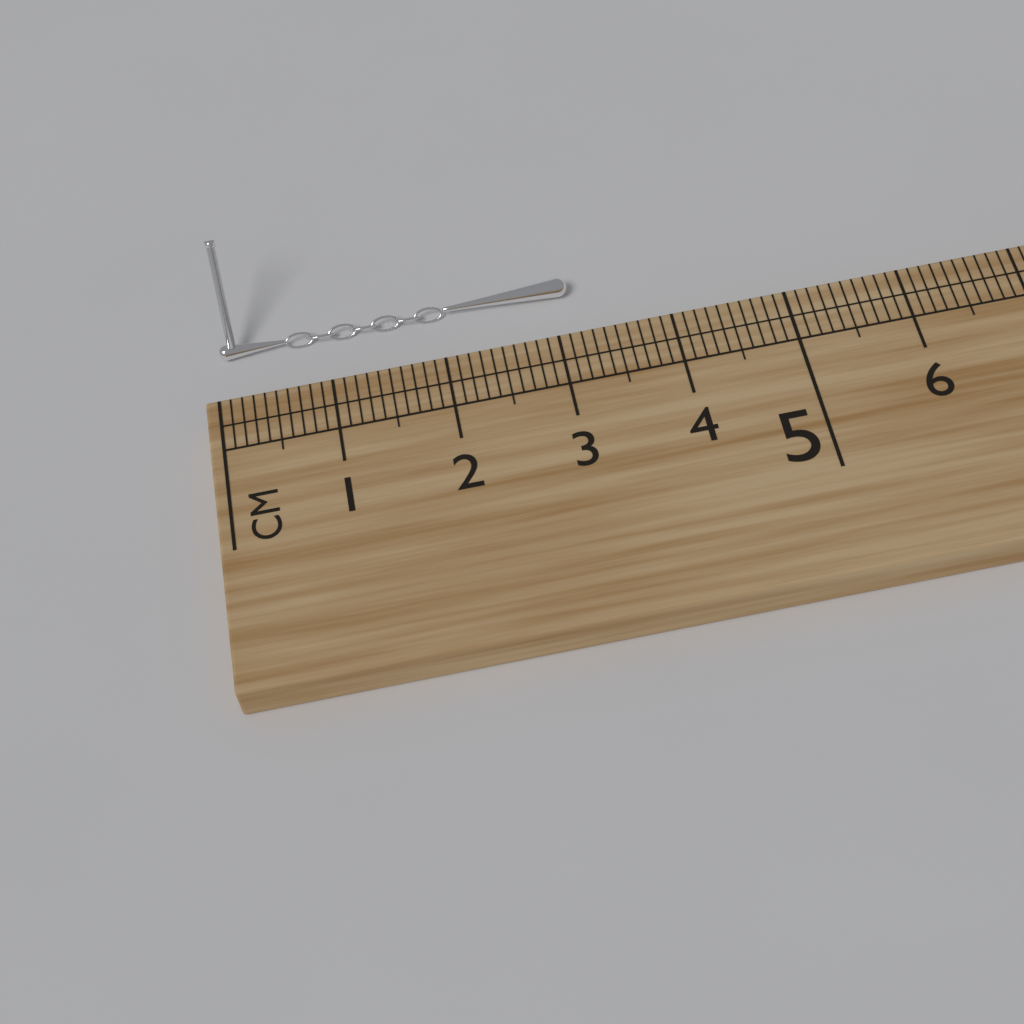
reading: 3.2 cm
